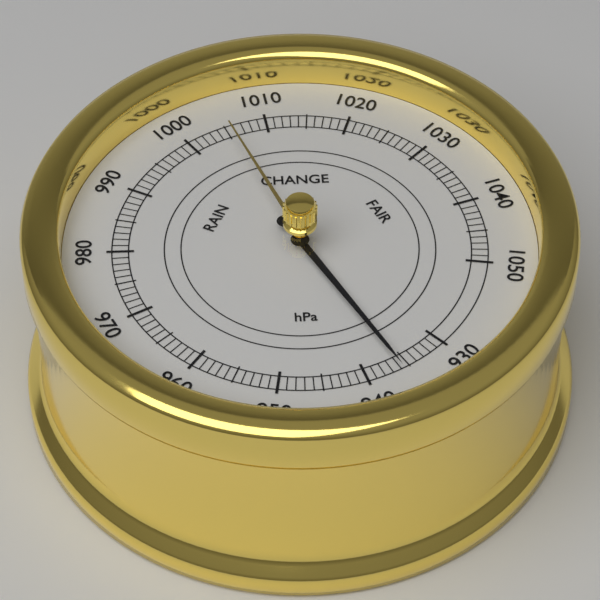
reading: 936 hPa
